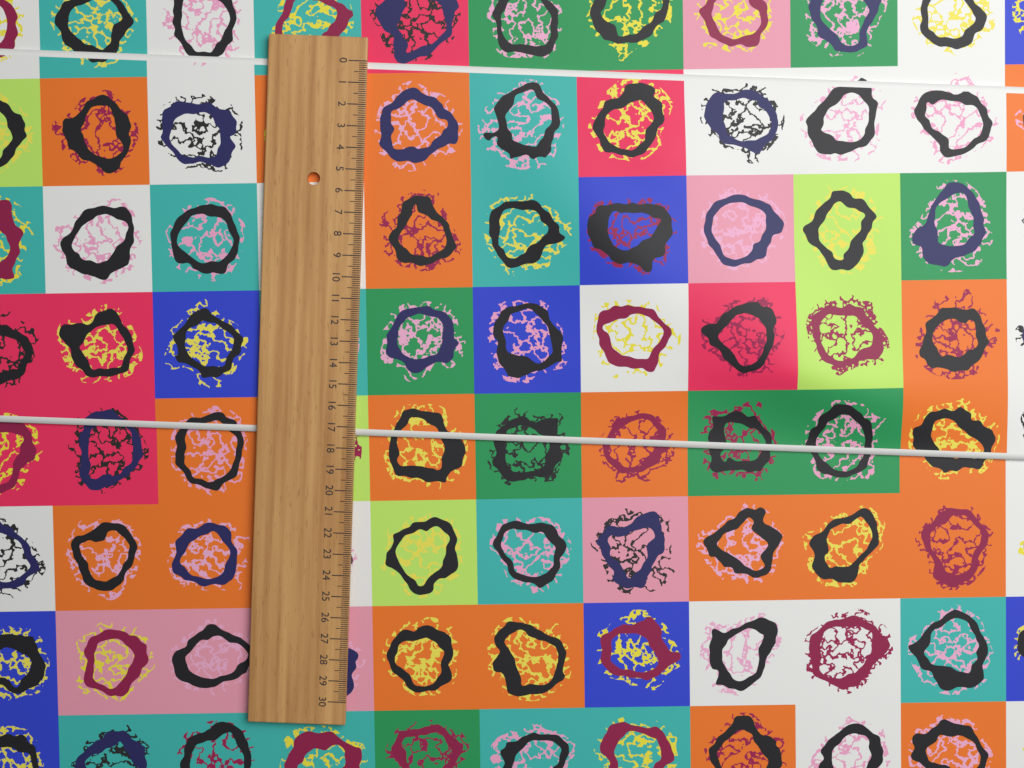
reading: 17.4 (no unit)
